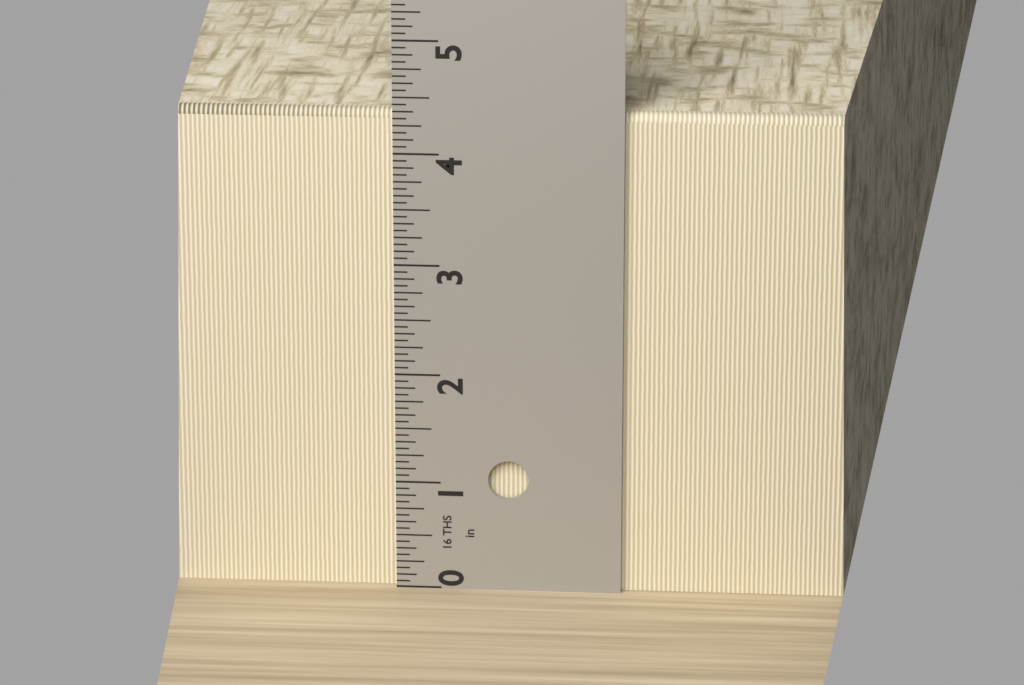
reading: 4.3750 in
